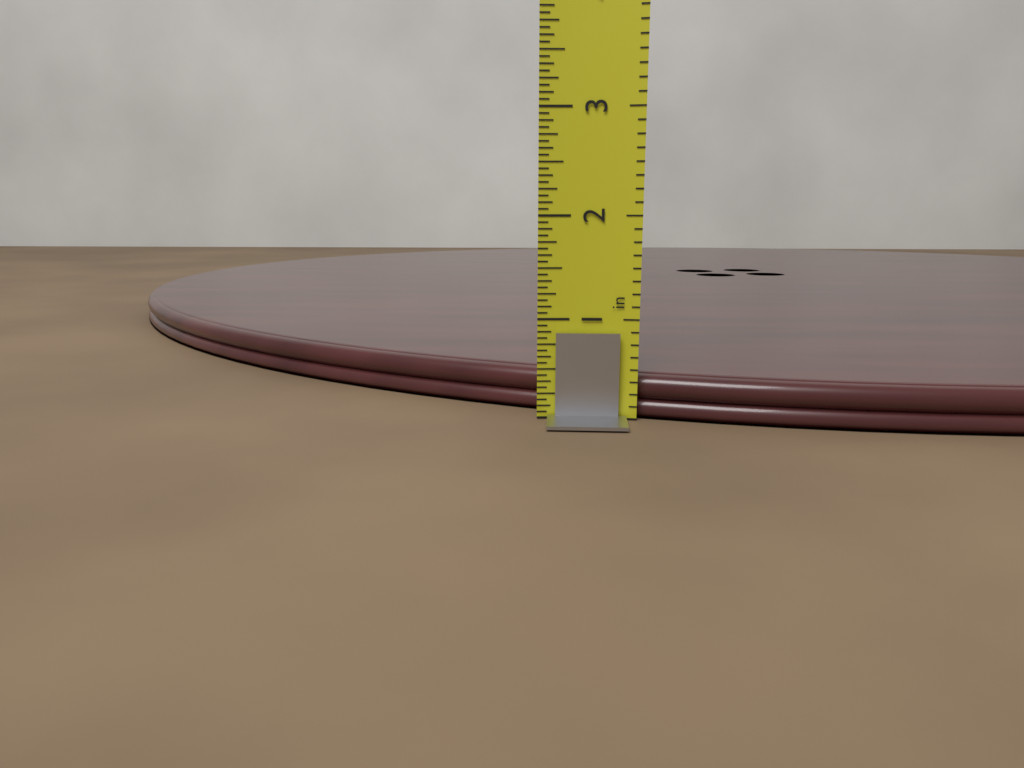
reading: 0.4375 in
